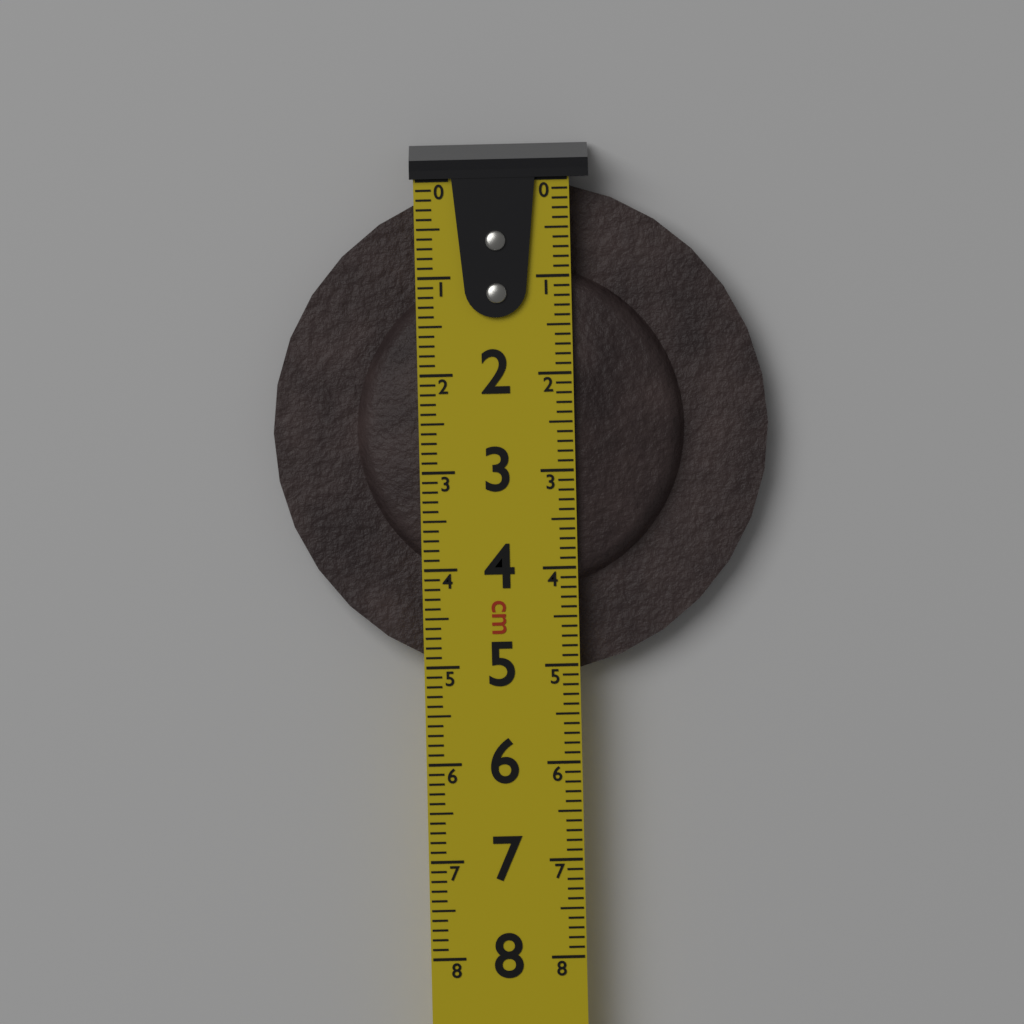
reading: 5.1 cm
